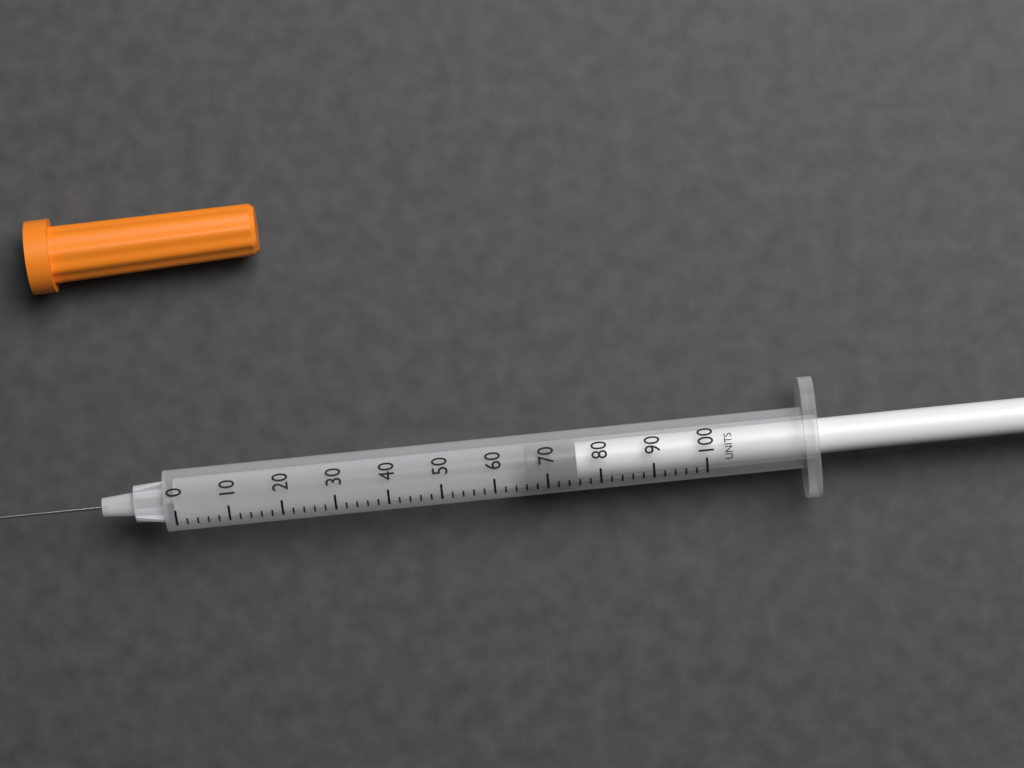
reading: 66 units
